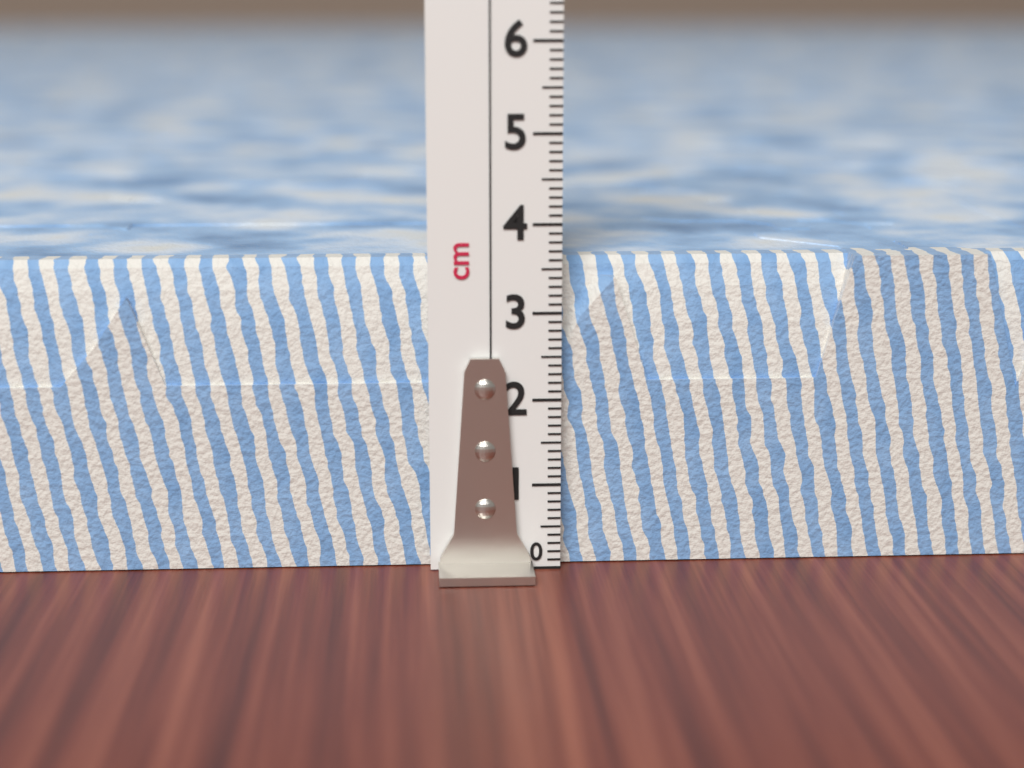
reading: 3.6 cm
